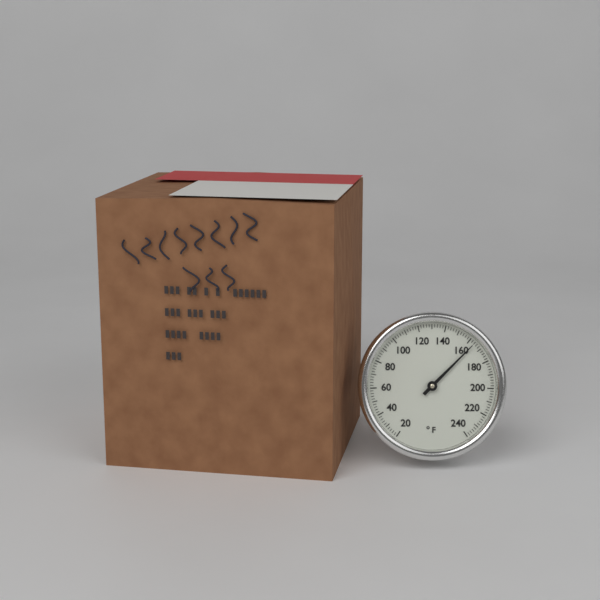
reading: 164 °F
